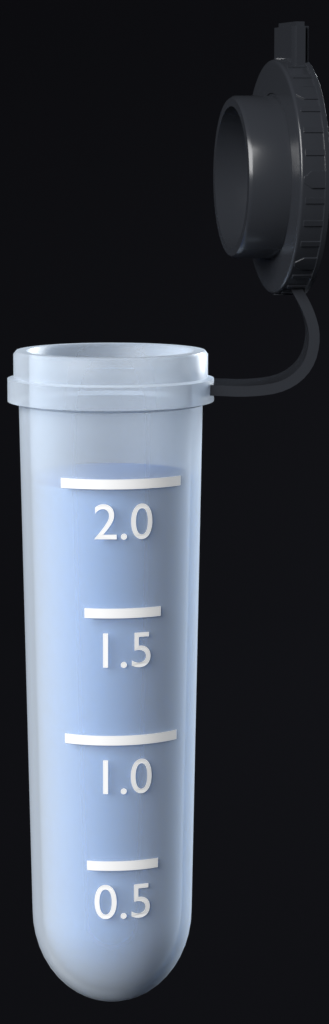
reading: 2.0 (no unit)
